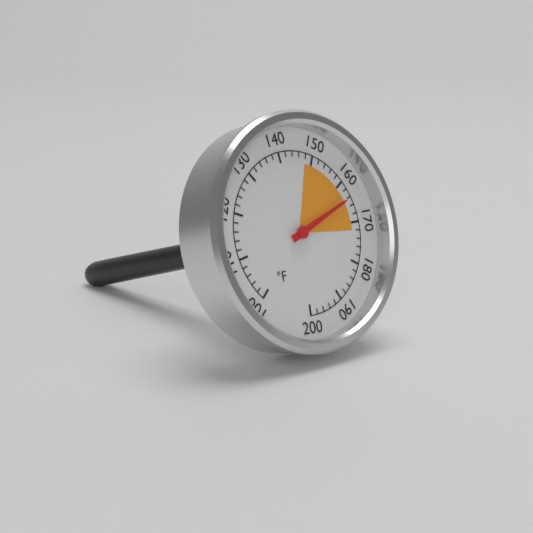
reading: 164 °F
